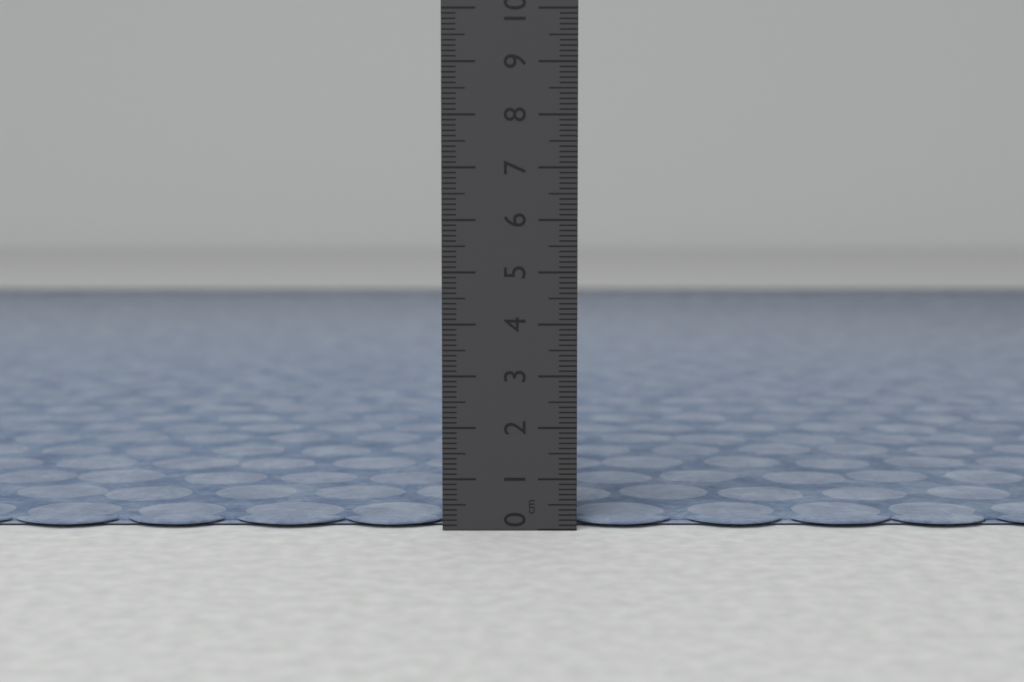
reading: 0.2 cm
